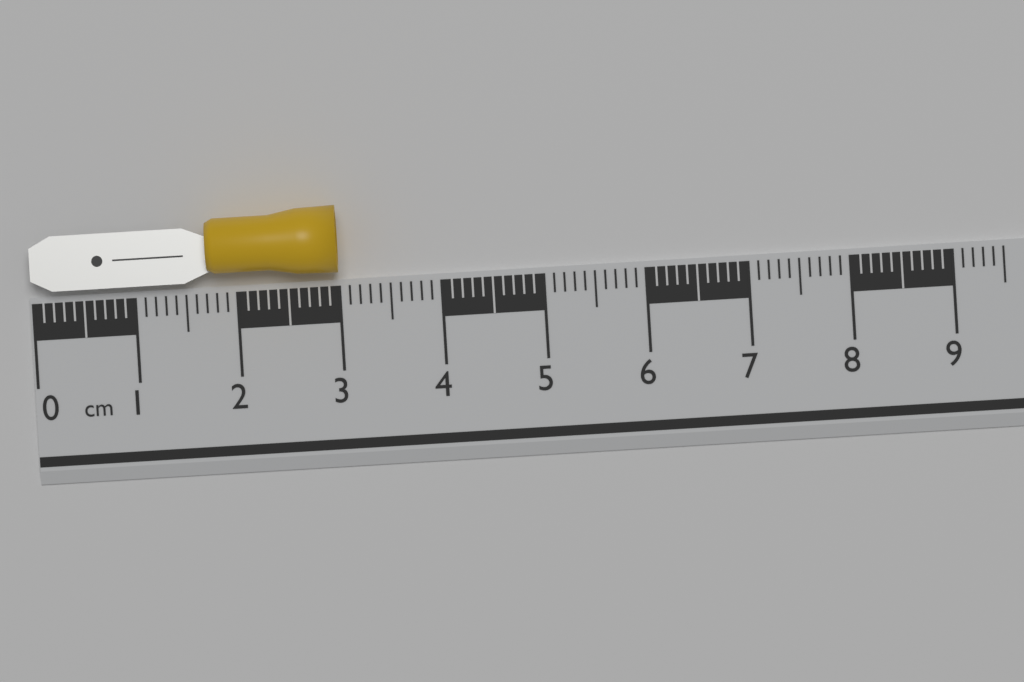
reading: 3.0 cm
